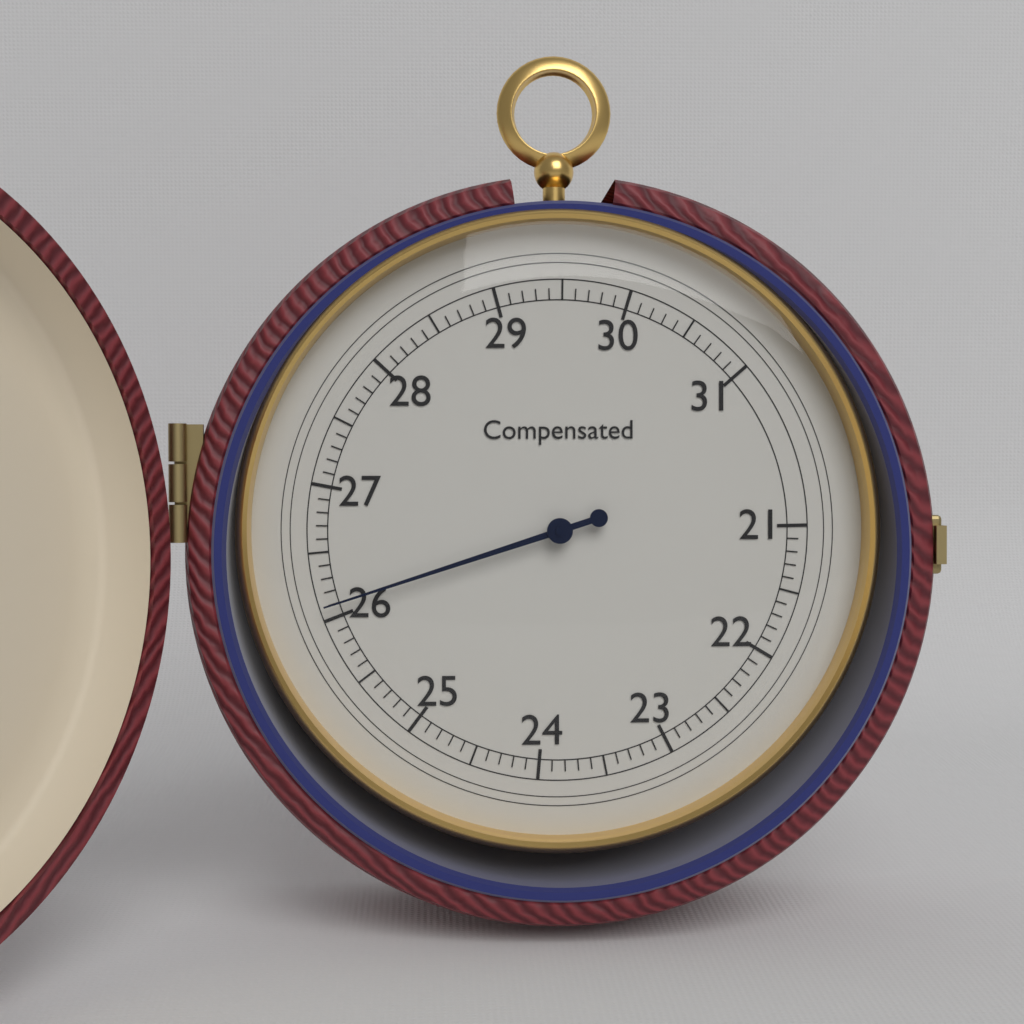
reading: 26.1 (no unit)
